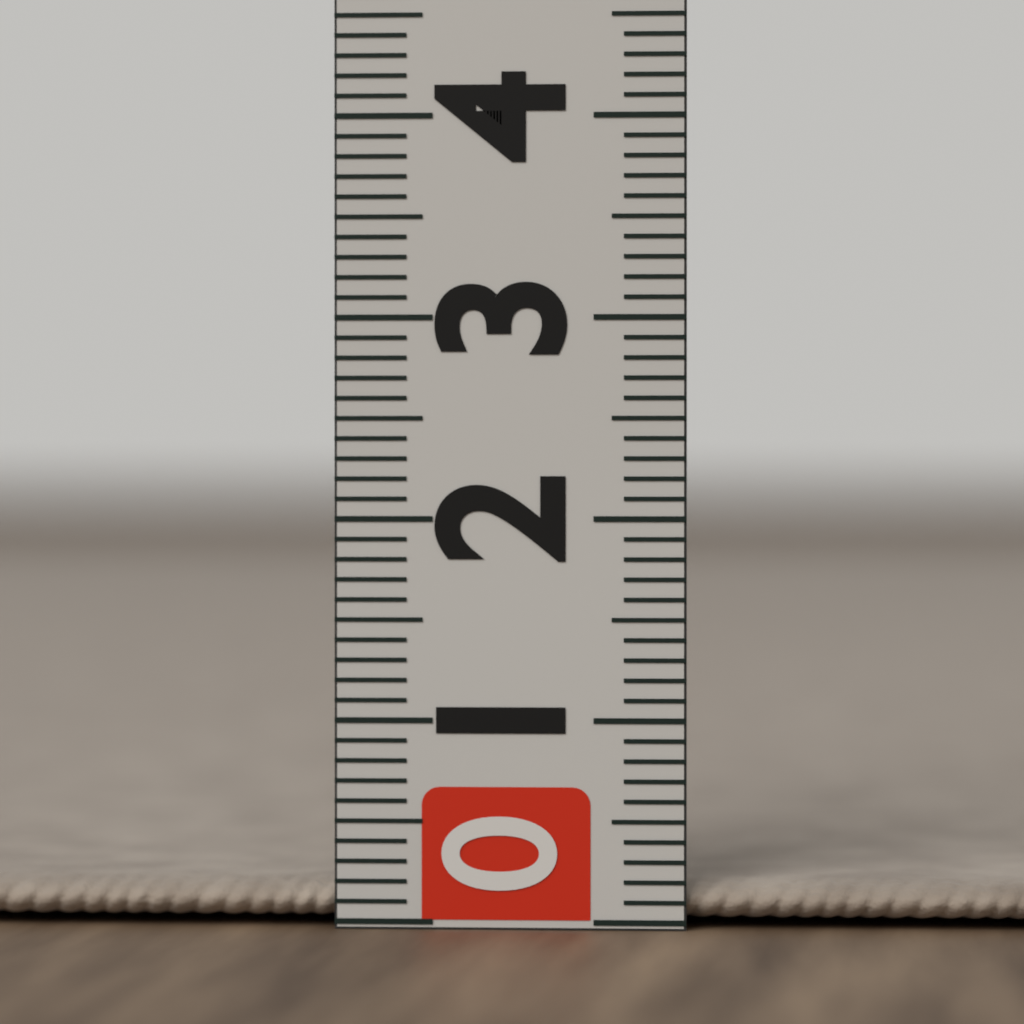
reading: 0.2 (no unit)
